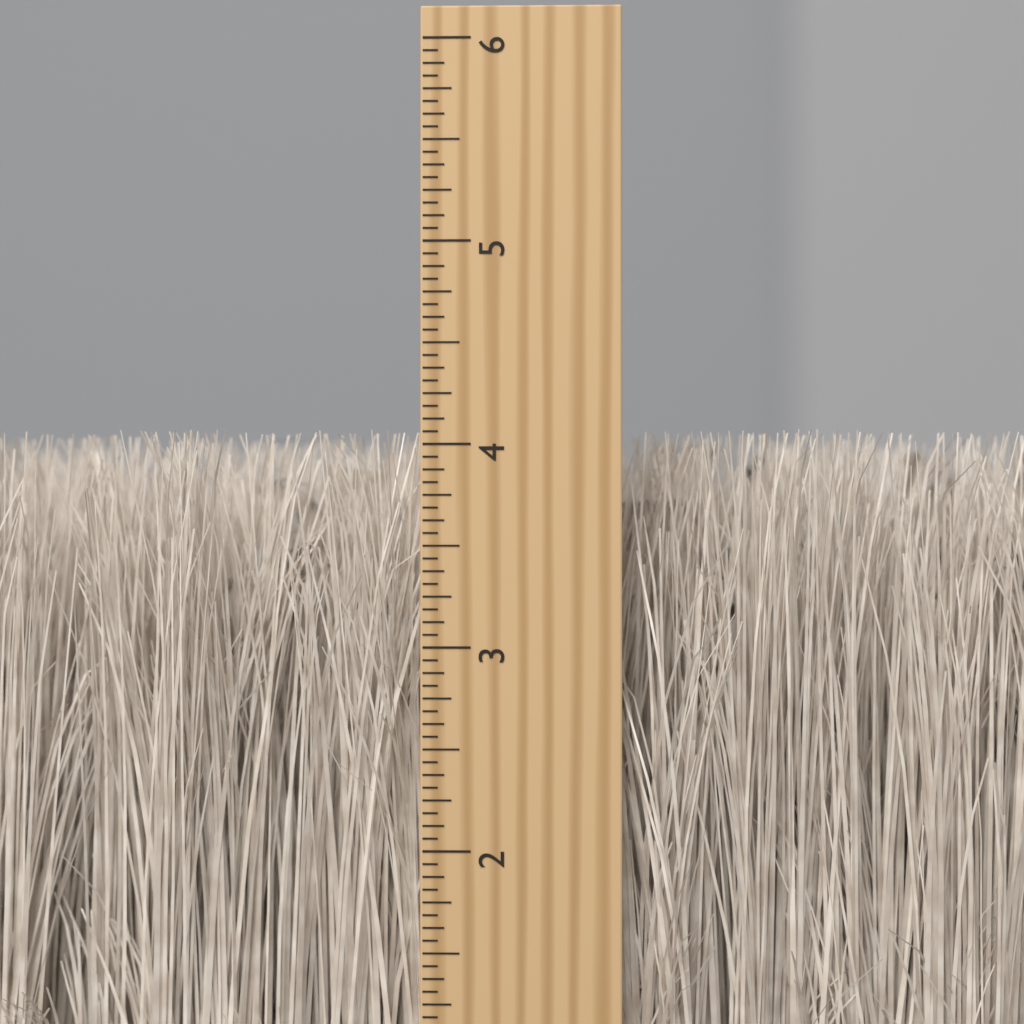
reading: 4.0625 inch
